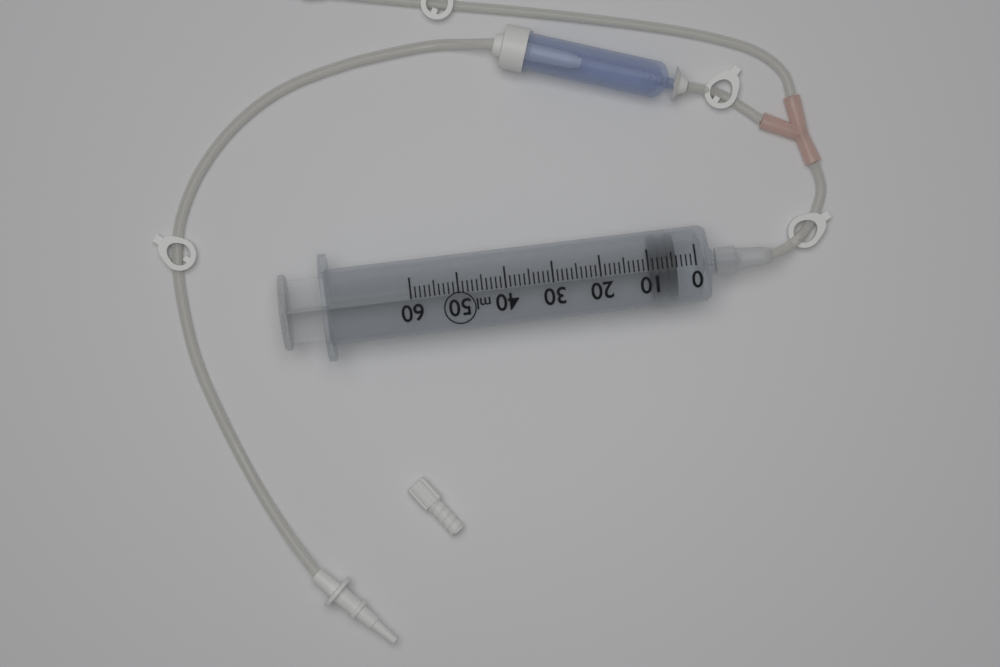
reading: 4 ml
